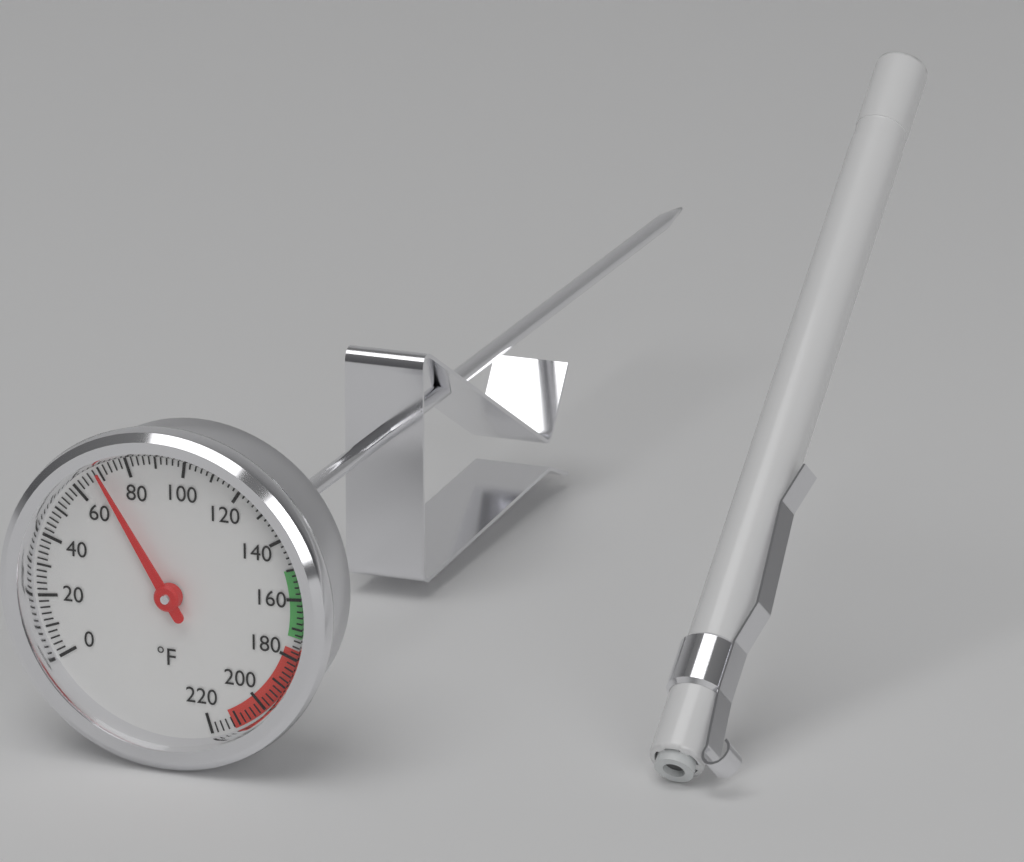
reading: 70 °F
